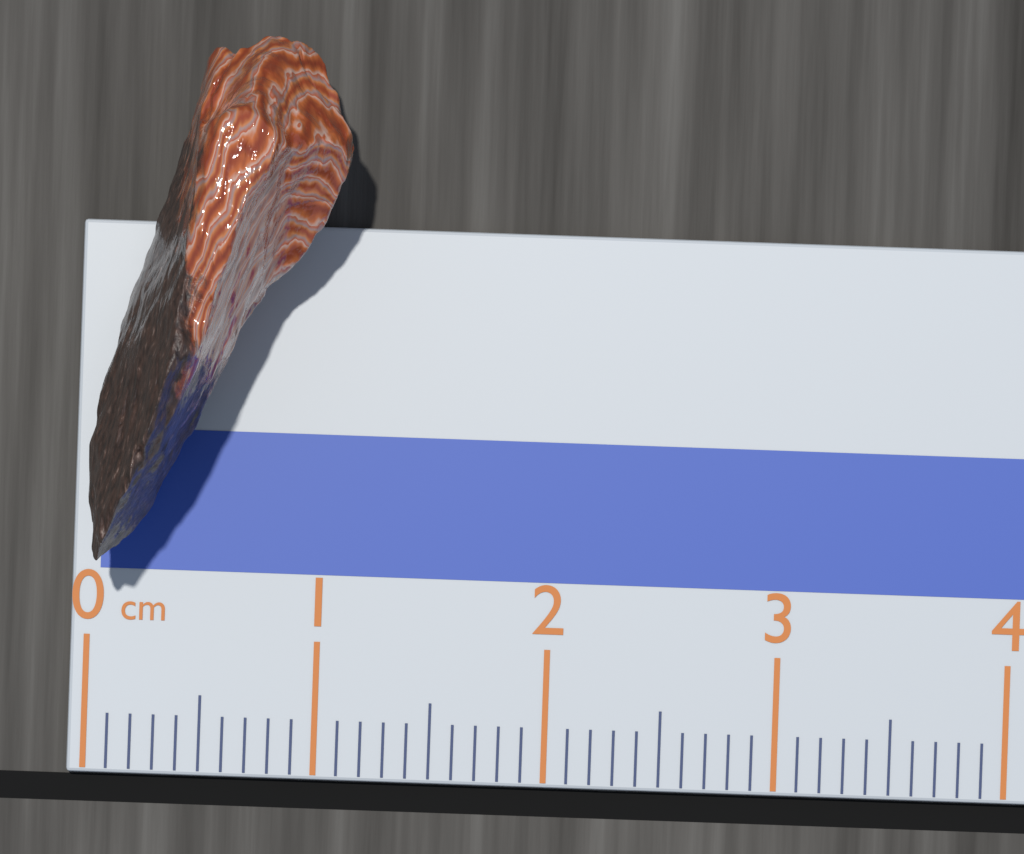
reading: 1.1 cm
